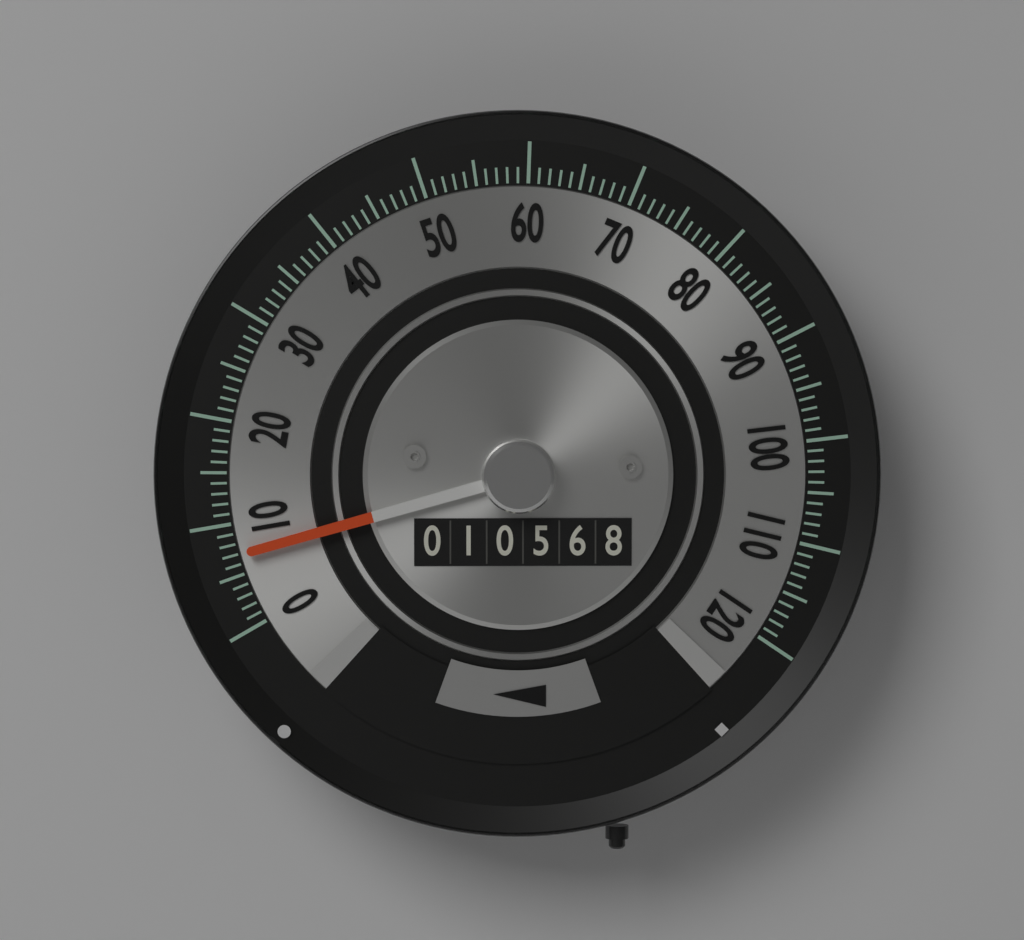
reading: 7 (no unit)
